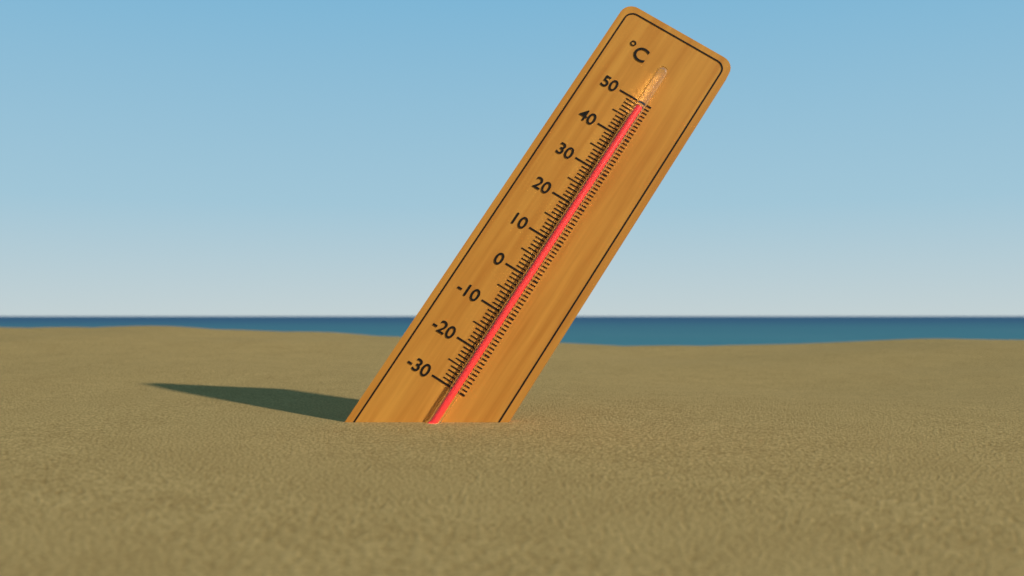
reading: 48 °C
